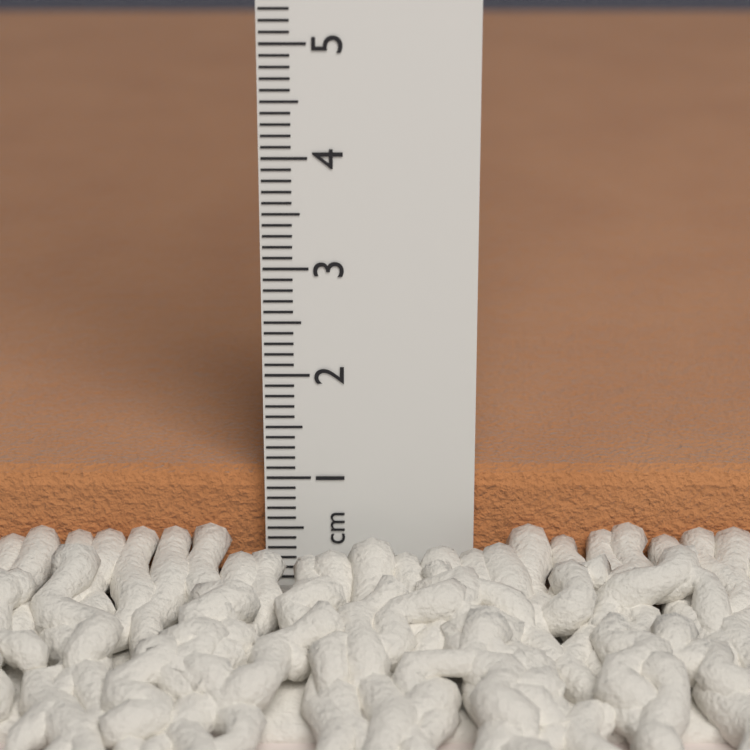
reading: 1.0 cm
